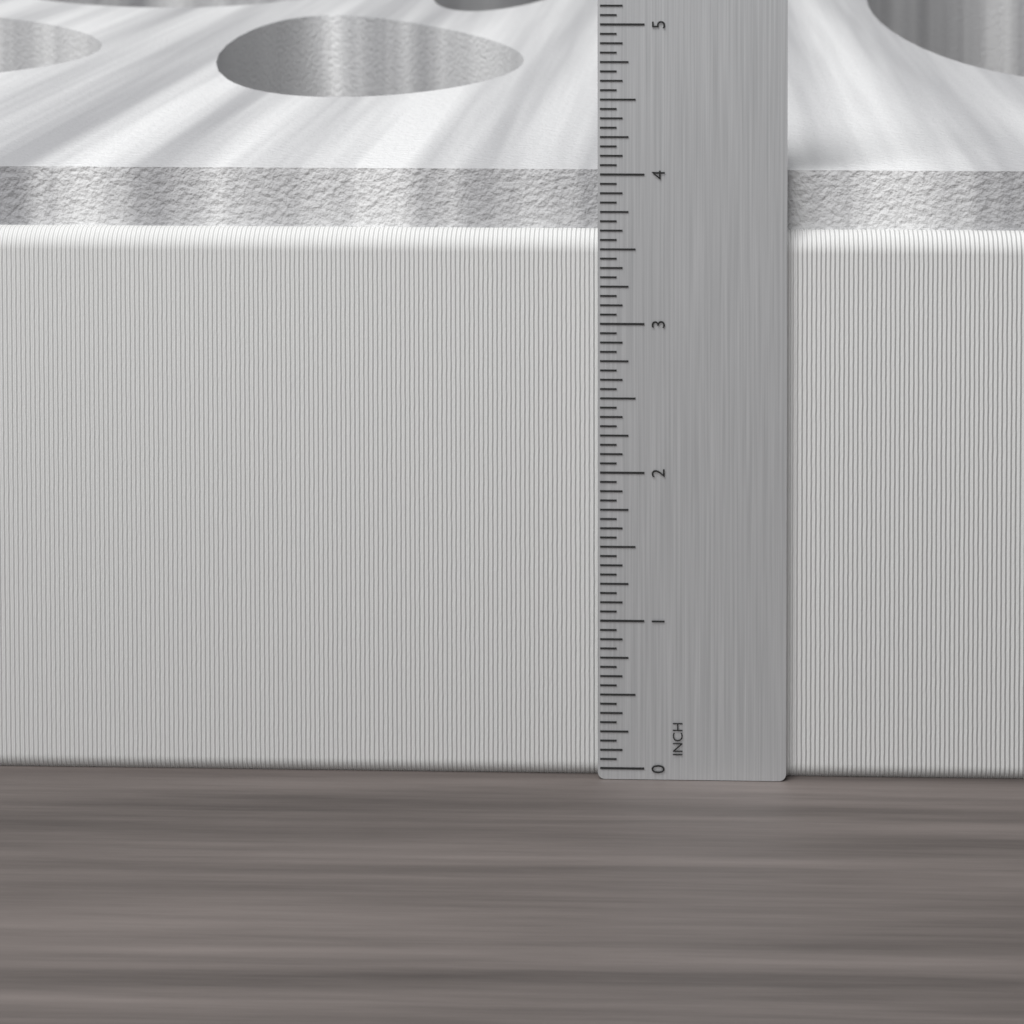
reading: 4.0000 in
